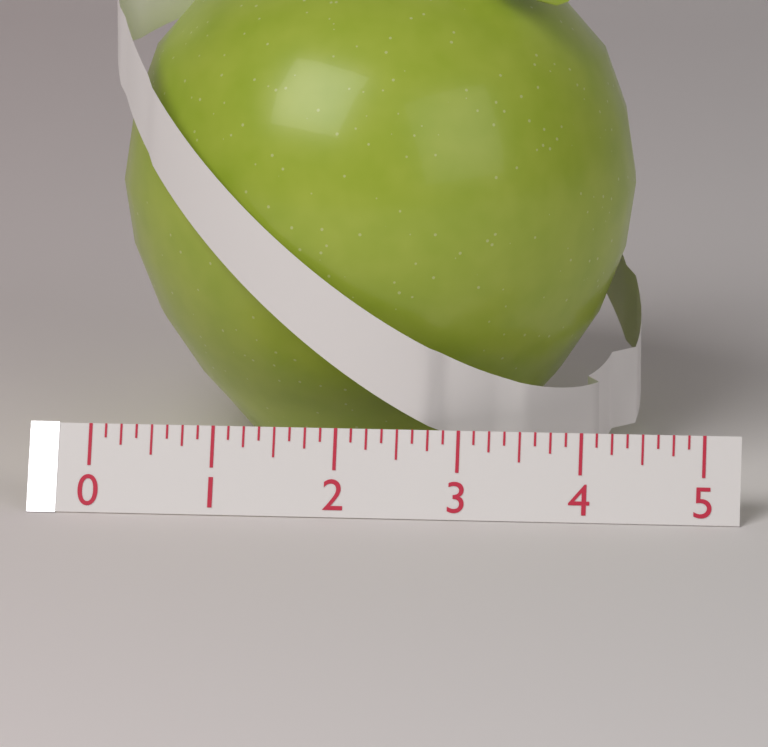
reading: 4.375 (no unit)
